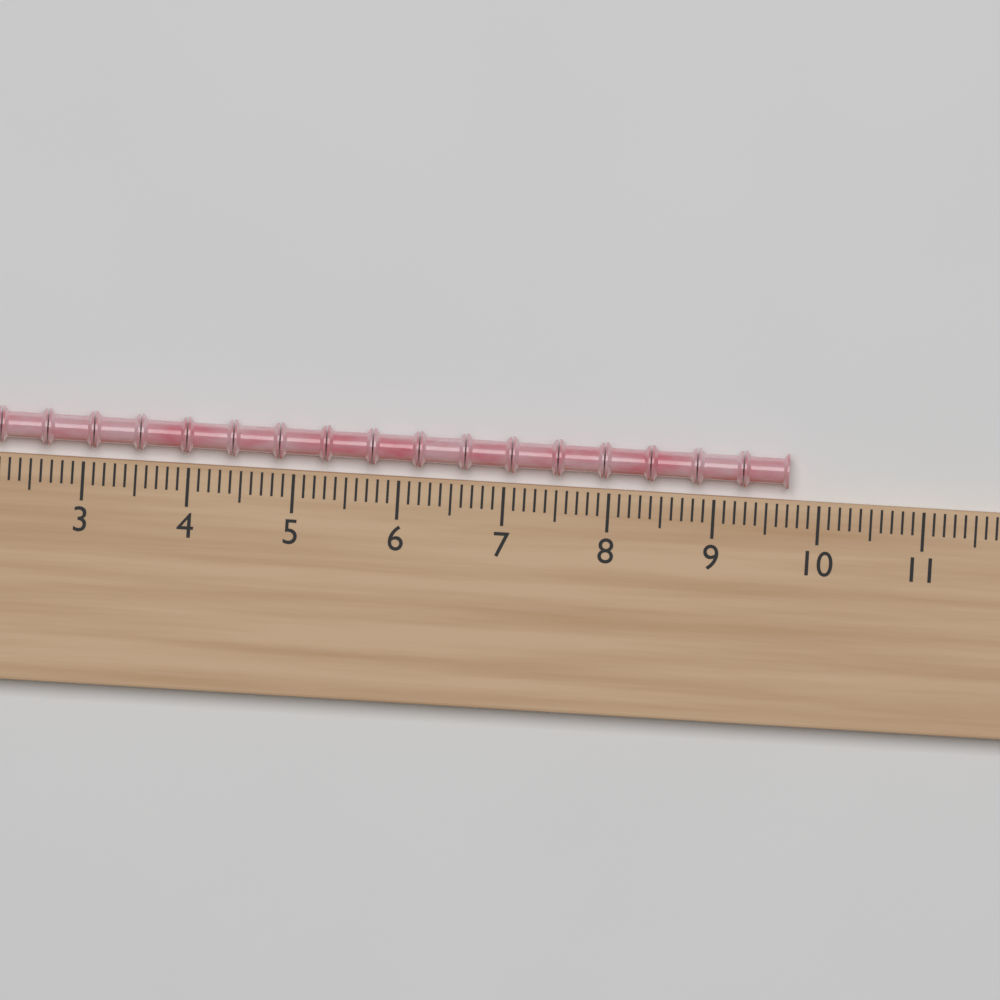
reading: 9.7 (no unit)
